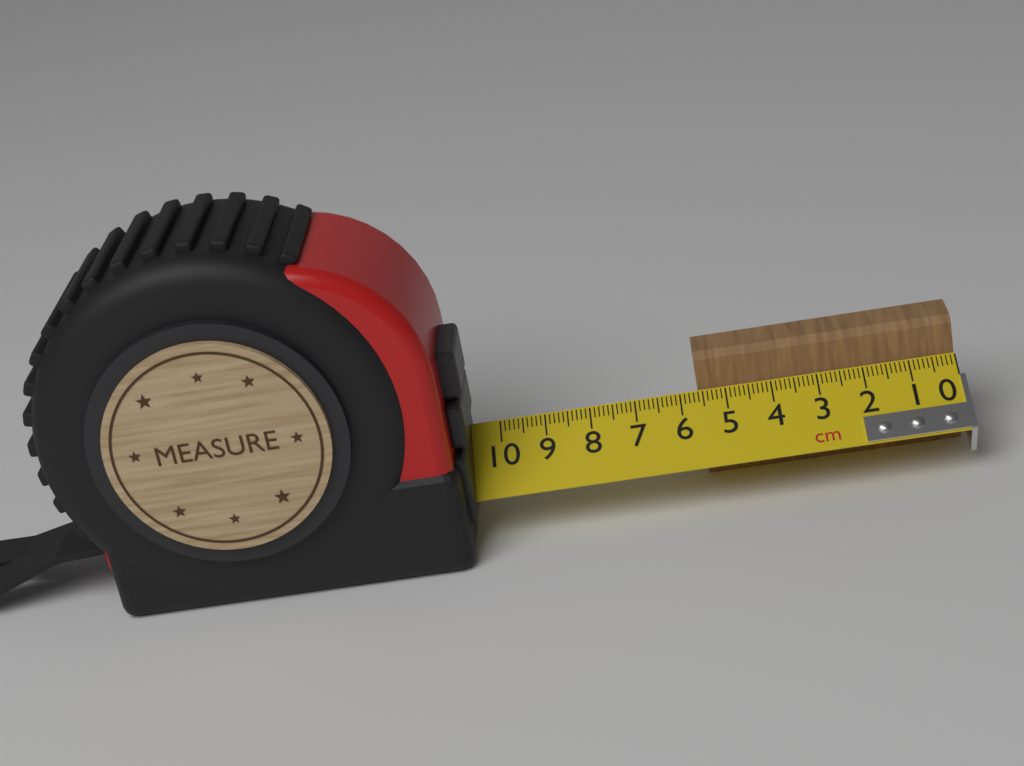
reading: 5.6 cm
